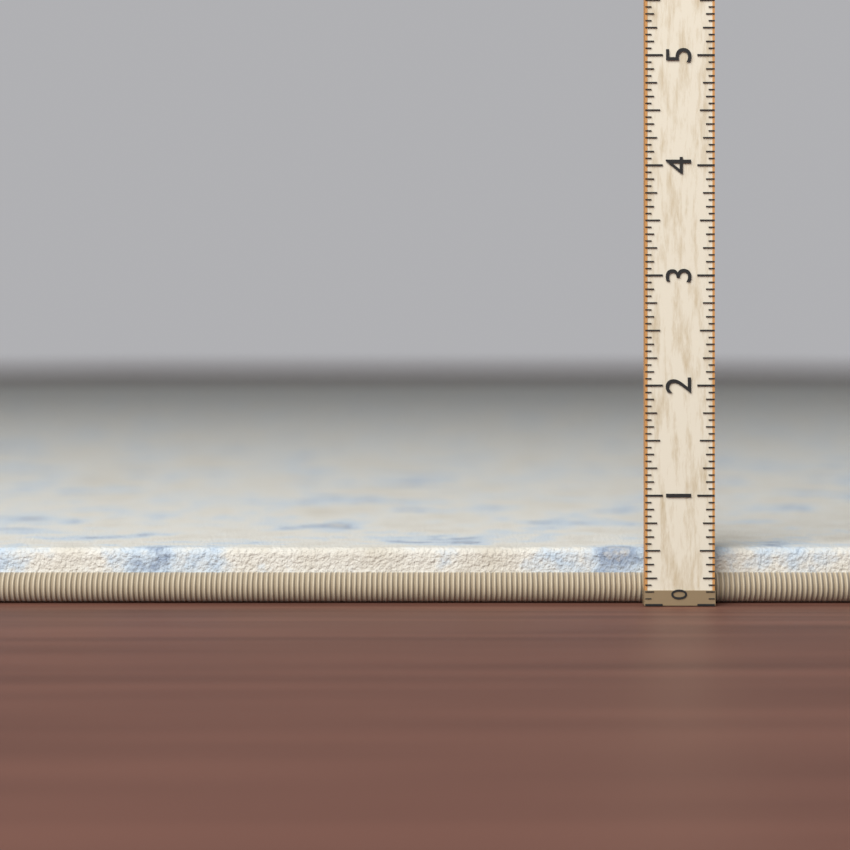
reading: 0.5000 (no unit)
